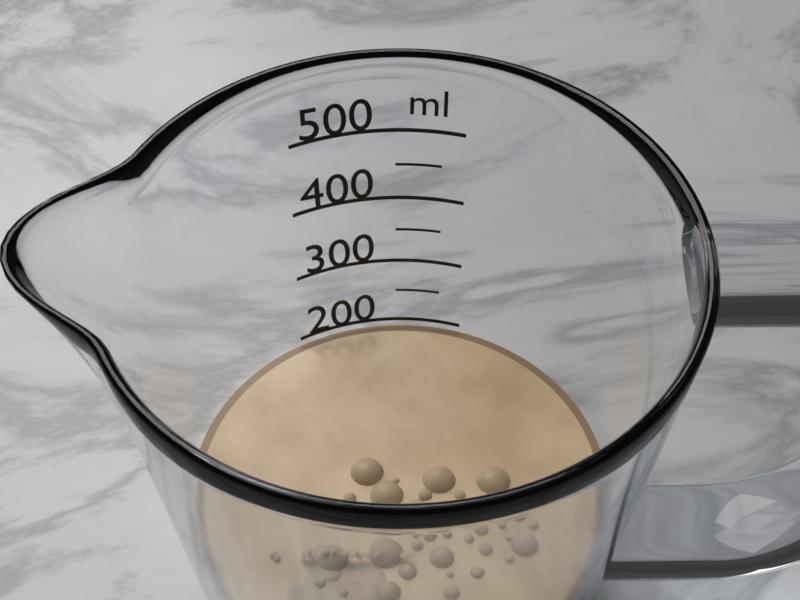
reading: 190 ml
